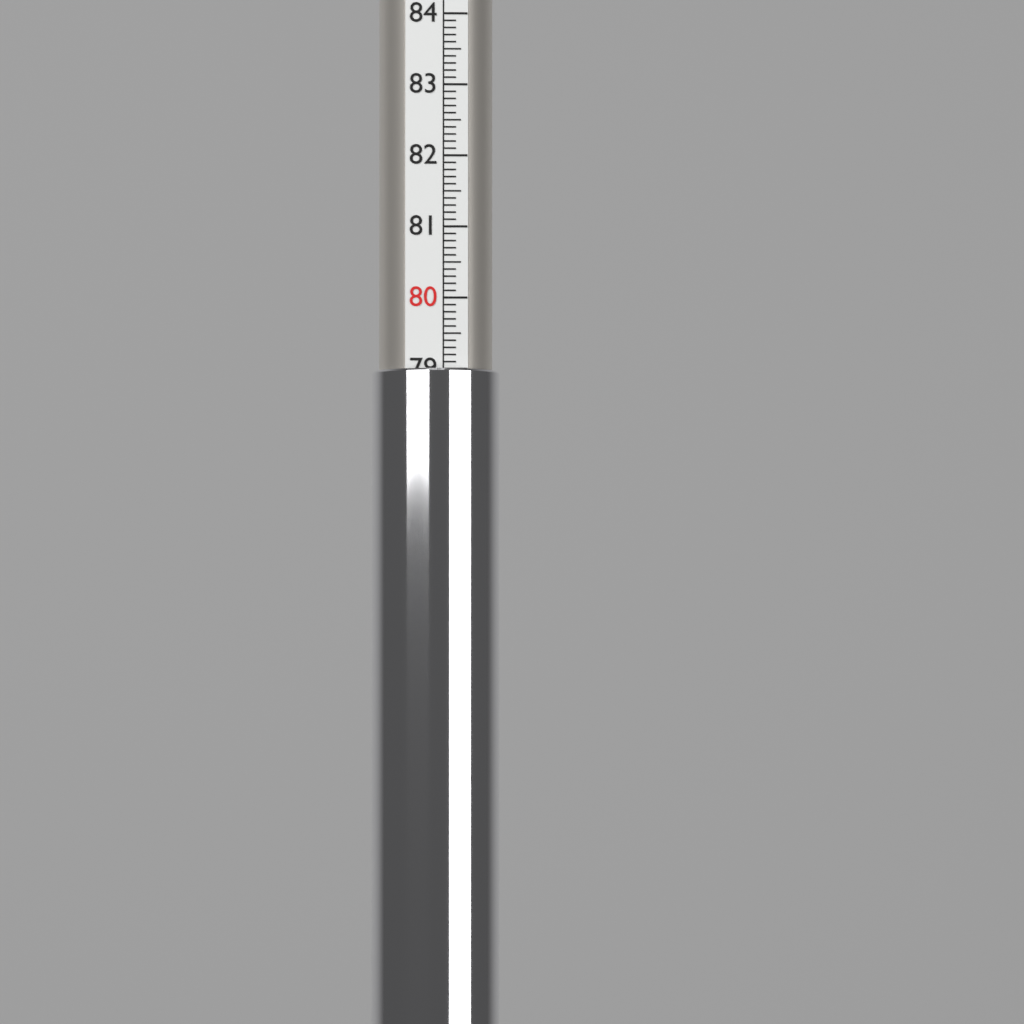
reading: 79.0 (no unit)
